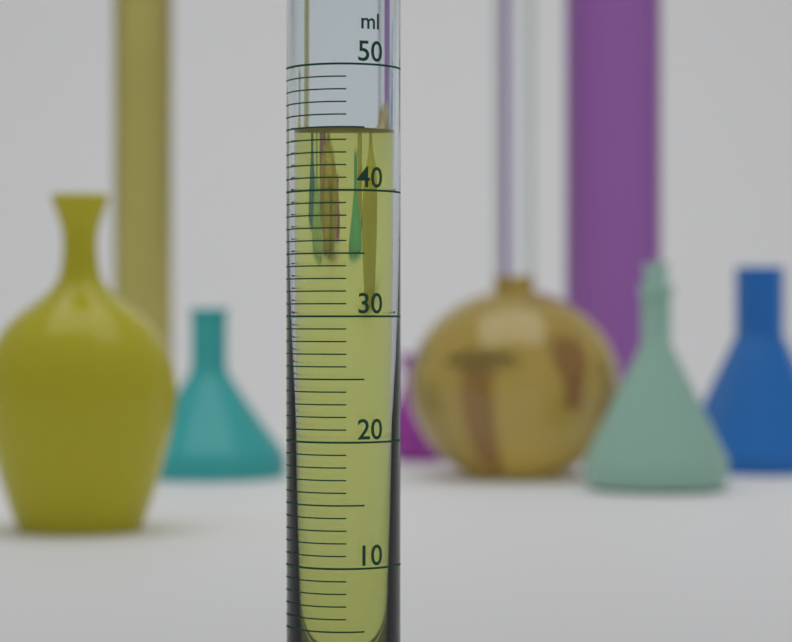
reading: 45 ml
